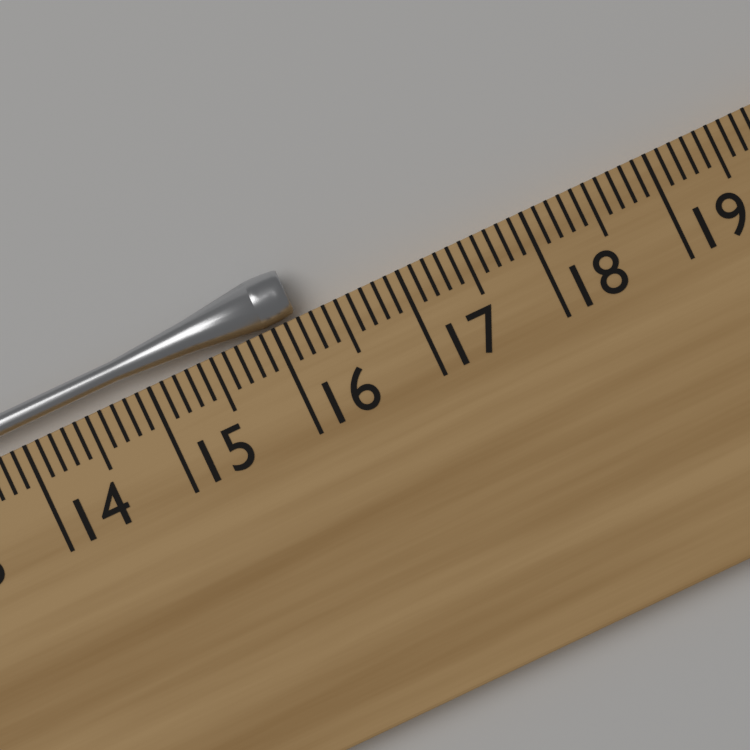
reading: 16.2 cm
